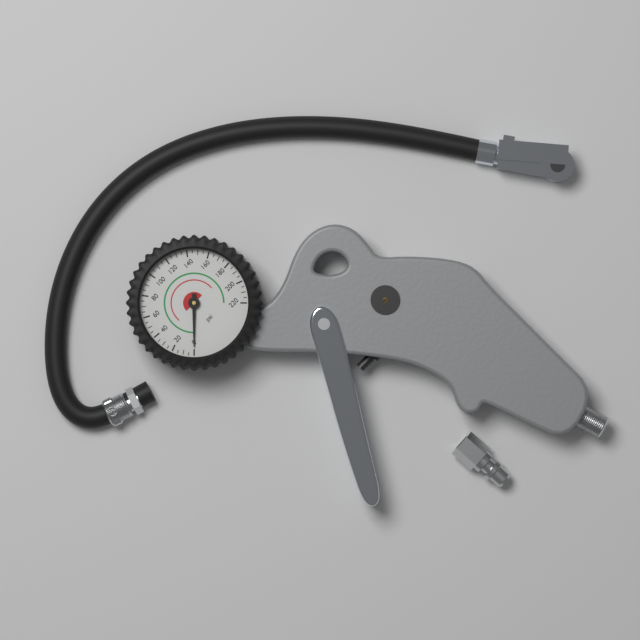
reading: 0 psi
